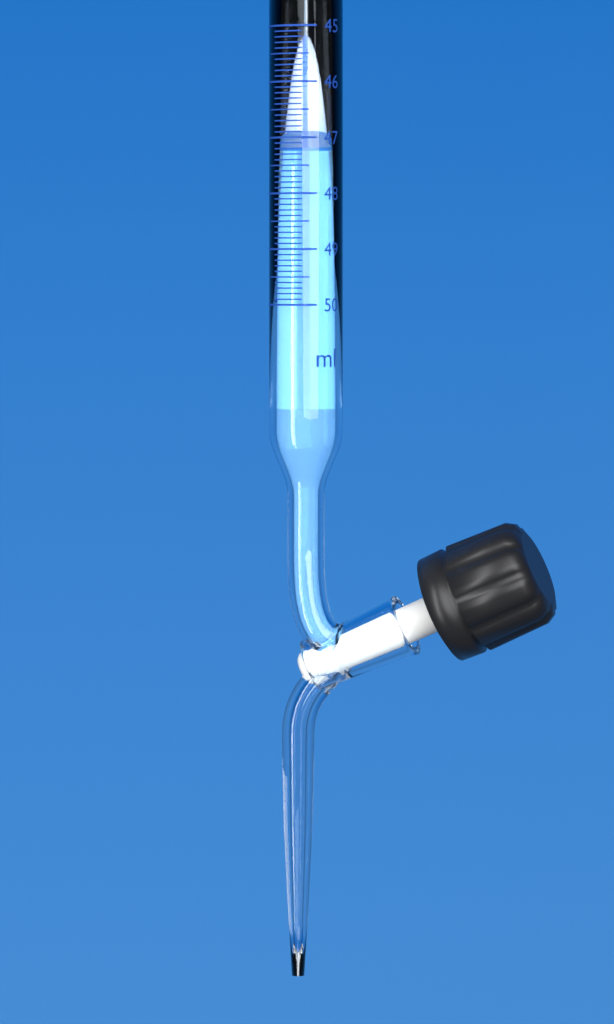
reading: 47.2 ml
